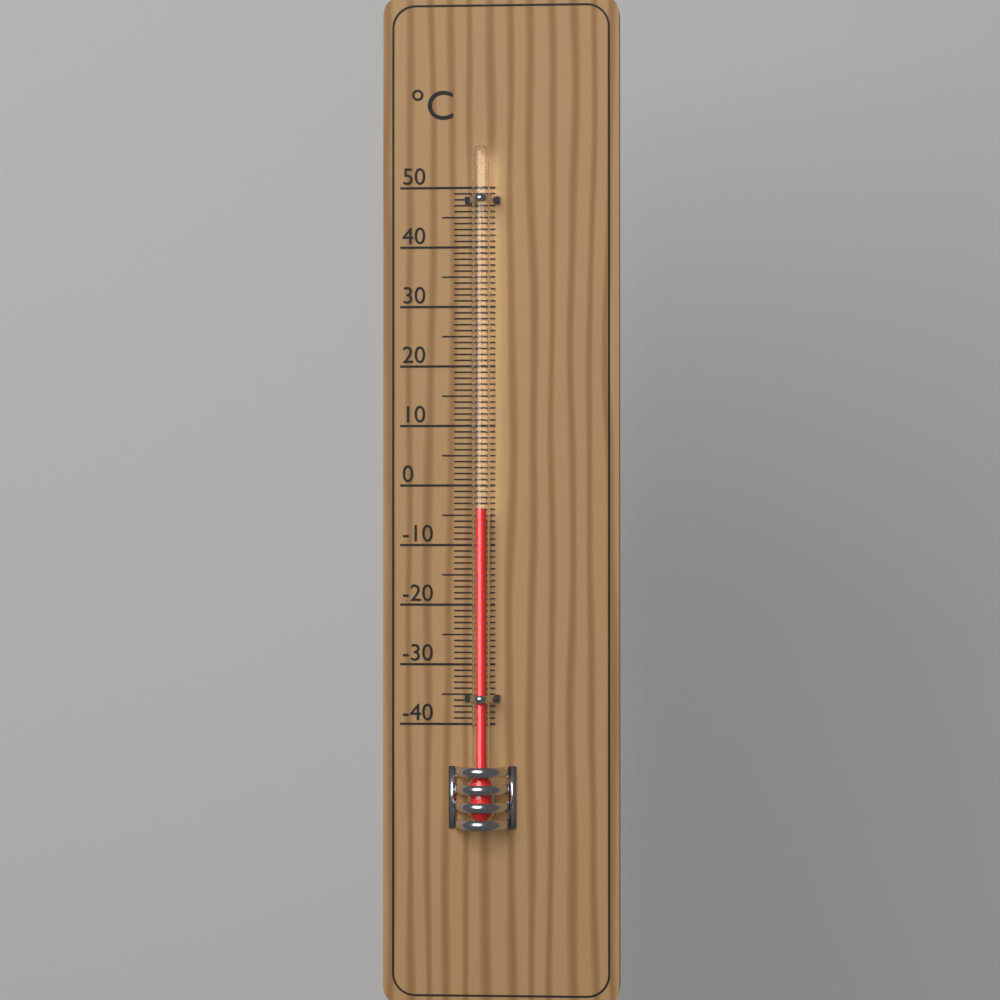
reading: -4 °C
